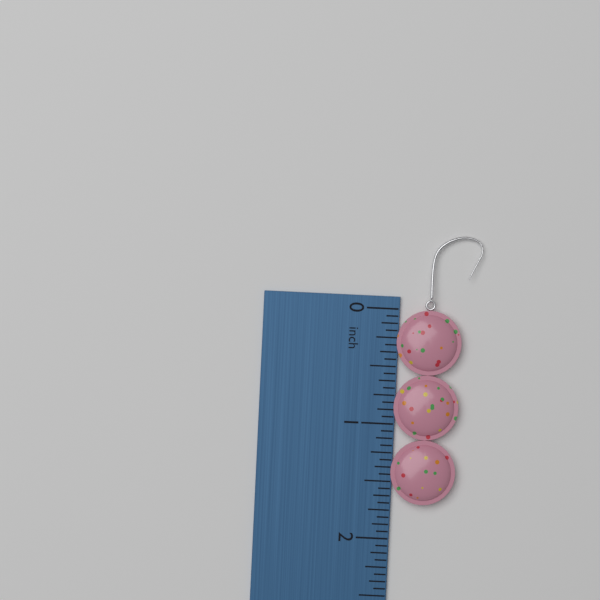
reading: 1.6875 inch
